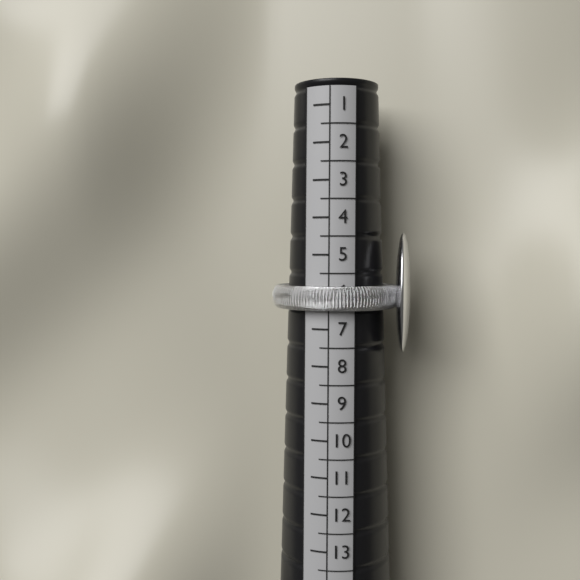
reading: 6.5 (no unit)
